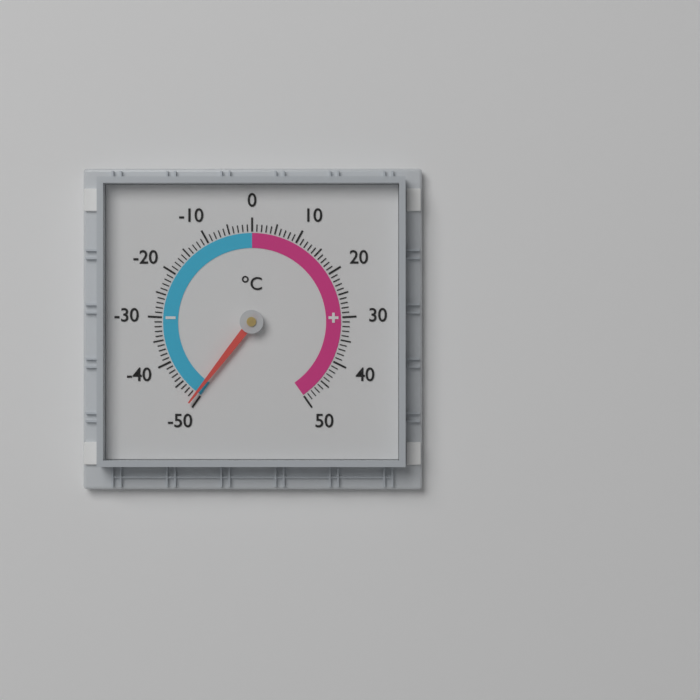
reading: -49 °C
